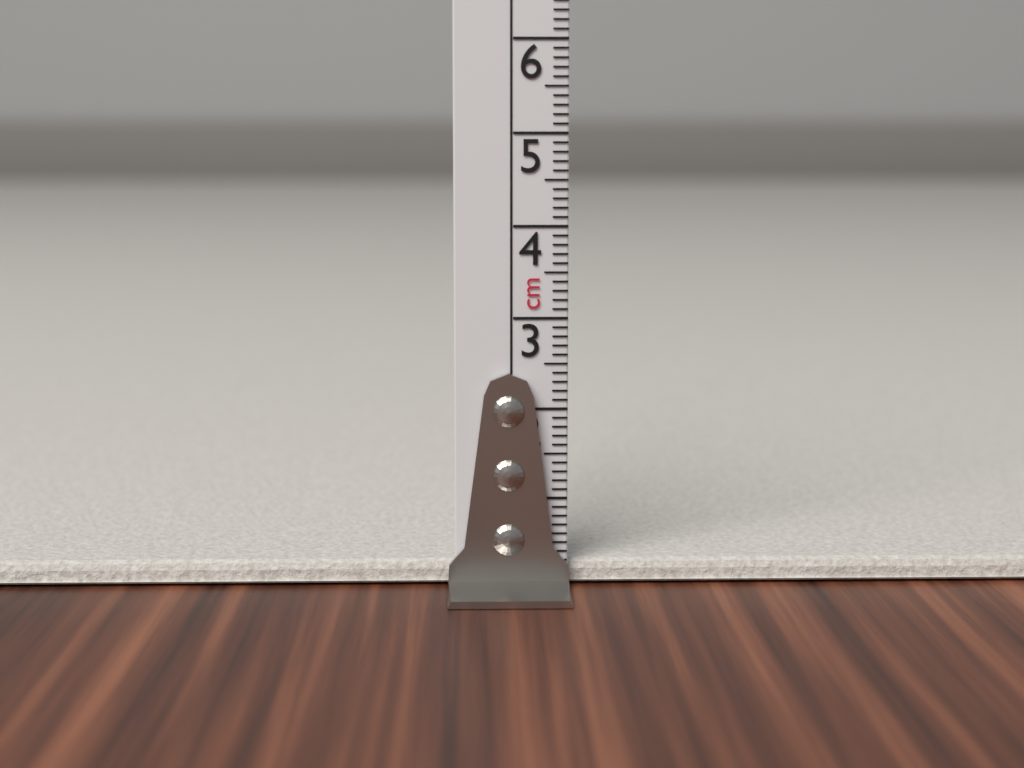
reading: 0.3 cm
